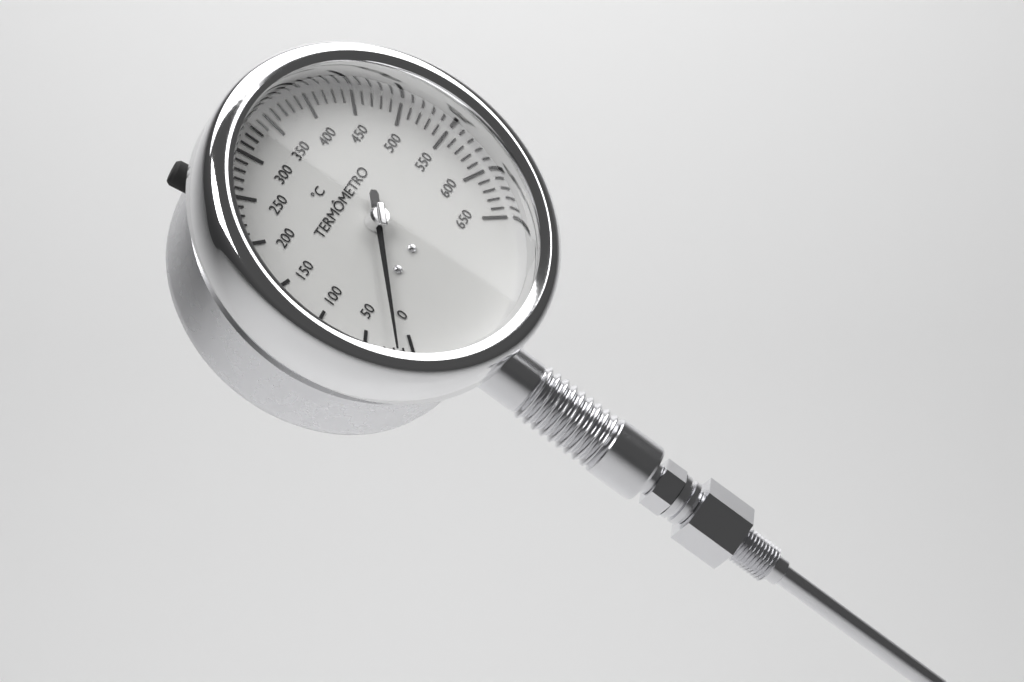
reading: 20 °C
